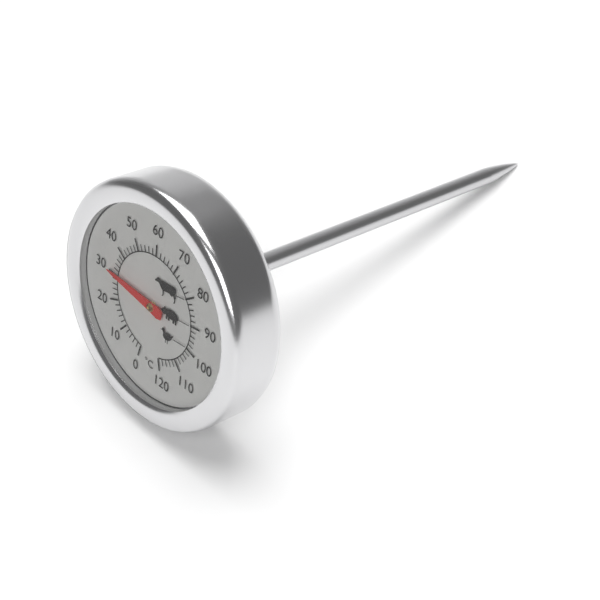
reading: 30 °C
